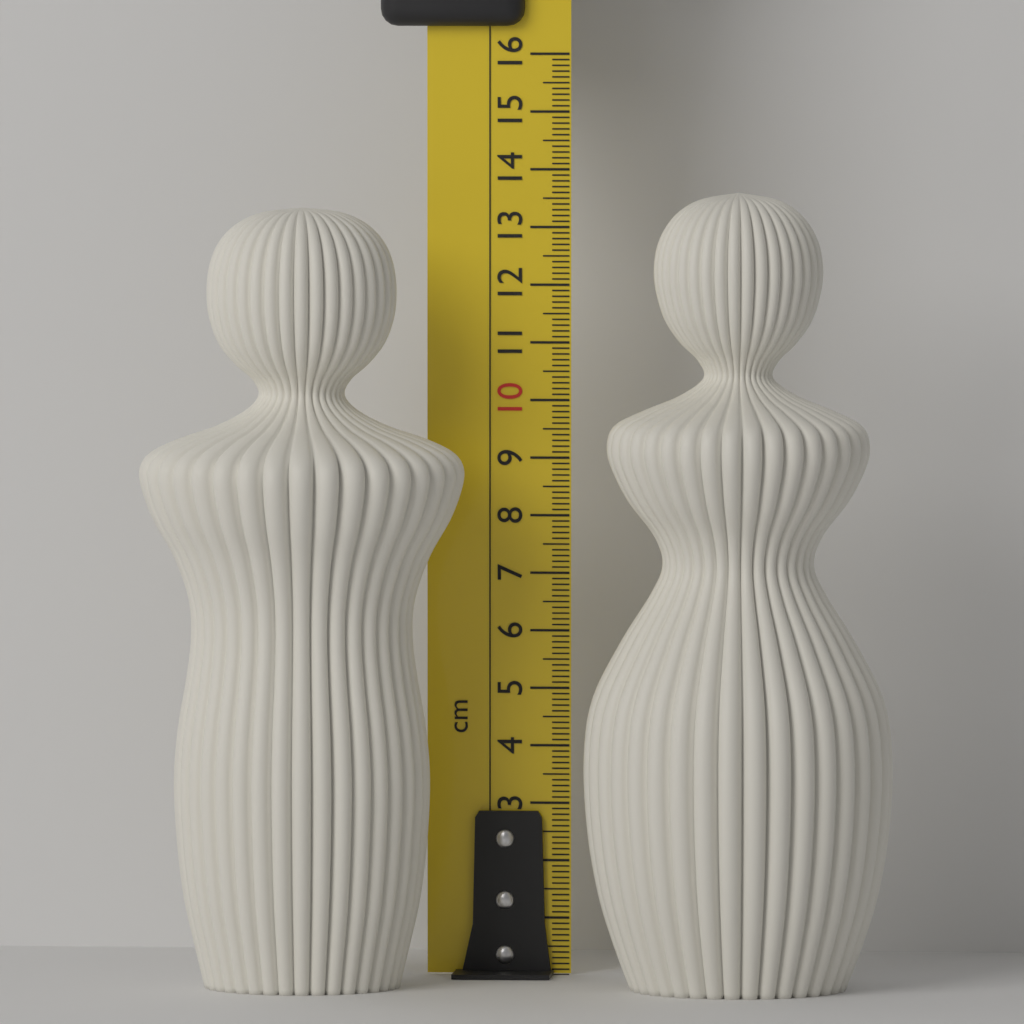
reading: 13.4 cm
